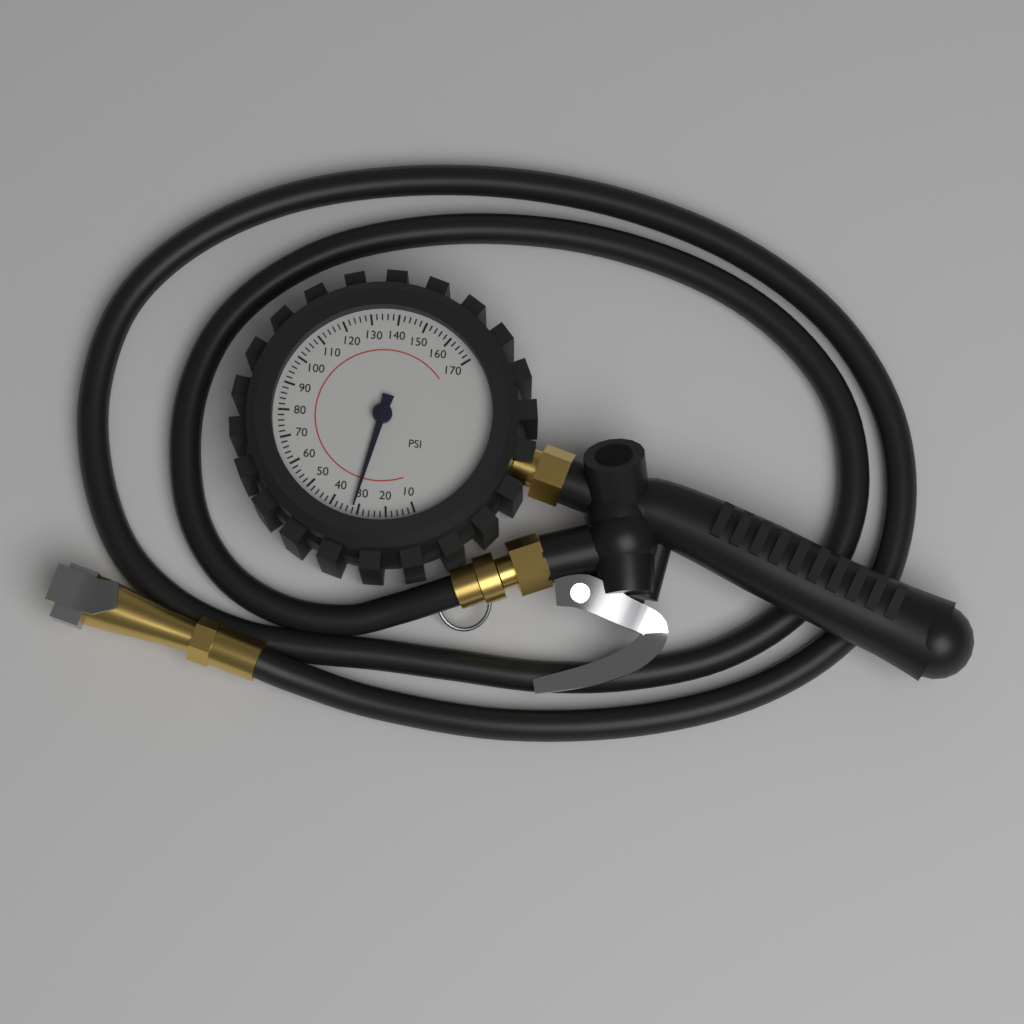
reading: 32 psi
